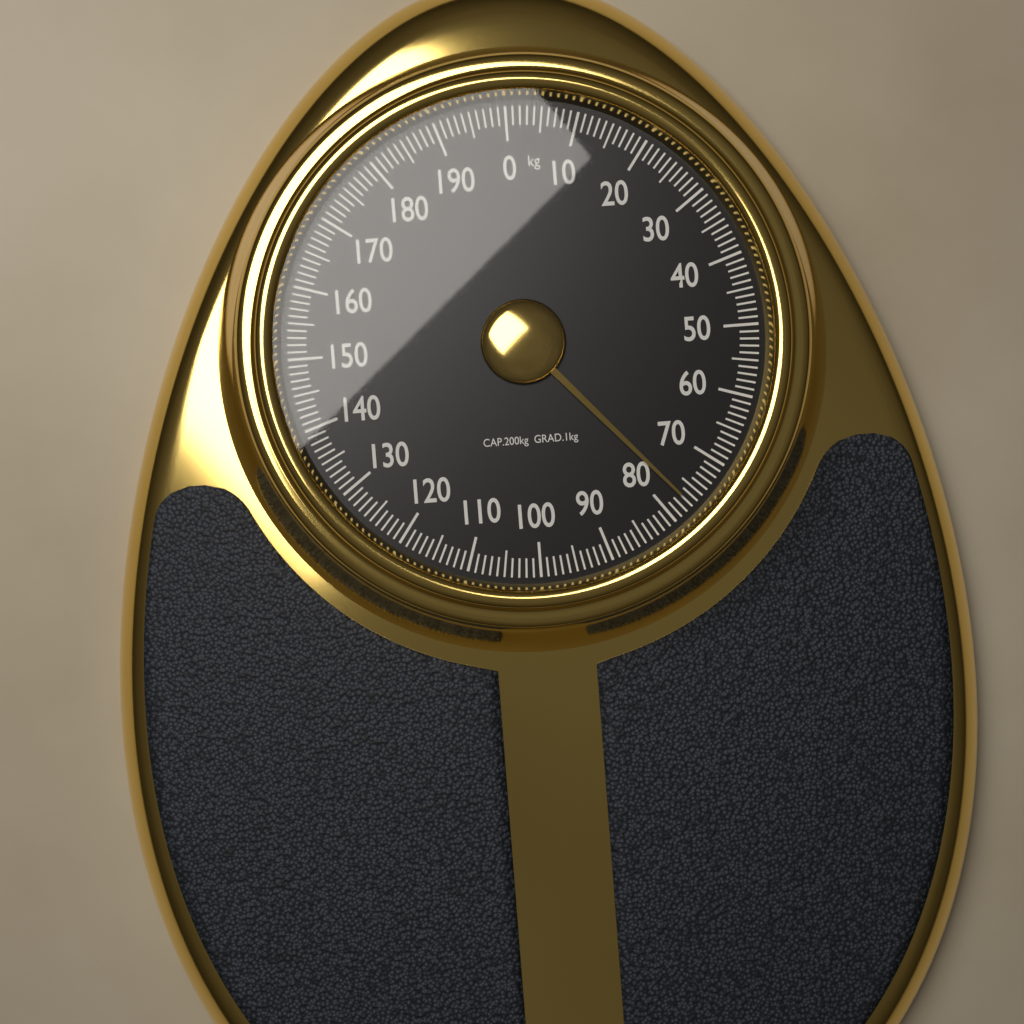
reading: 77 kg
